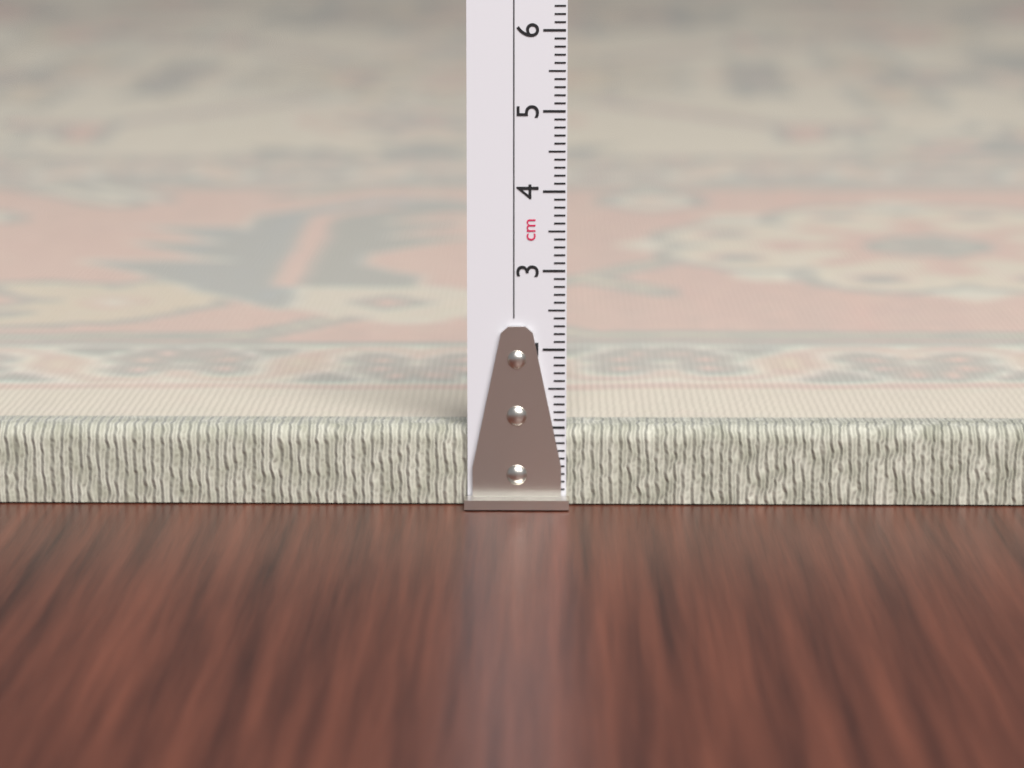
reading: 1.0 cm
